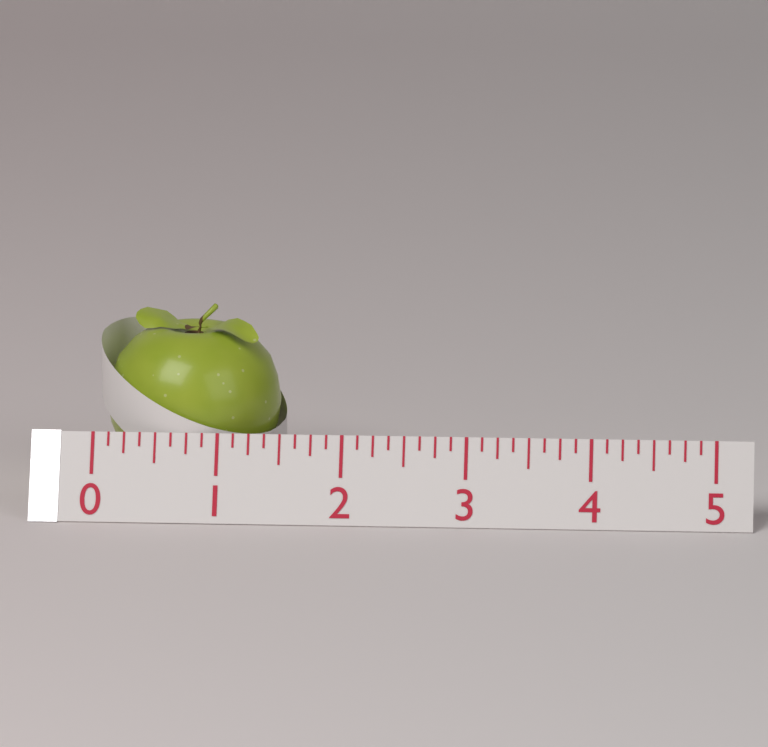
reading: 1.500 (no unit)
